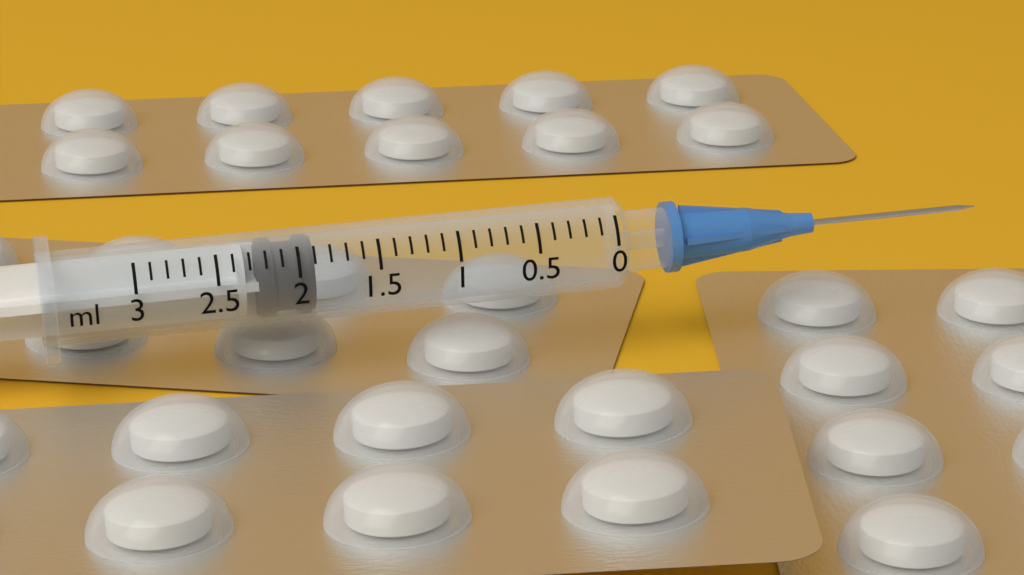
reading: 1.9 ml
